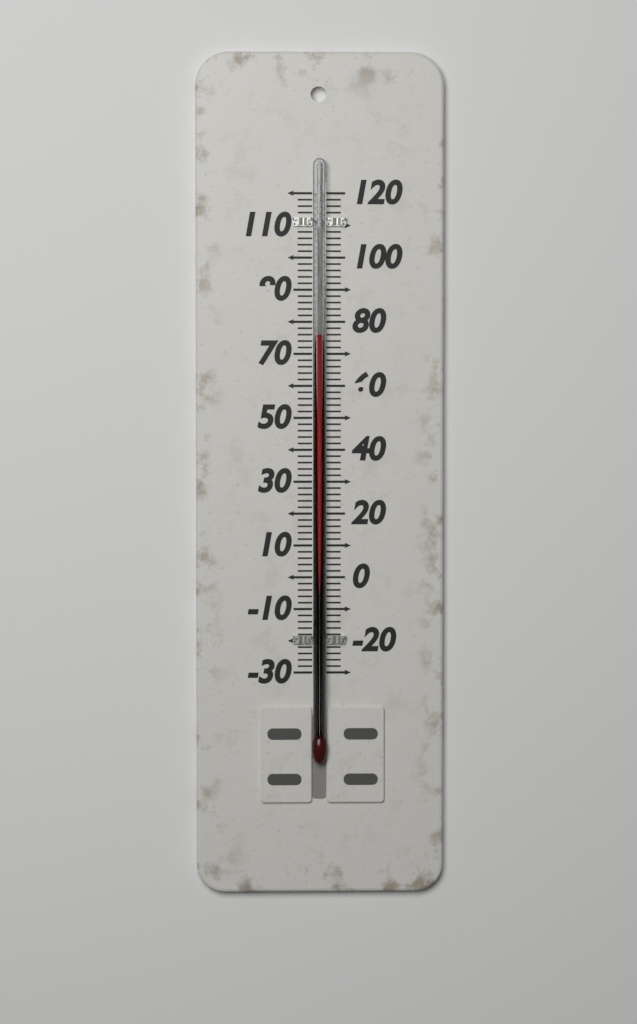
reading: 76 (no unit)
